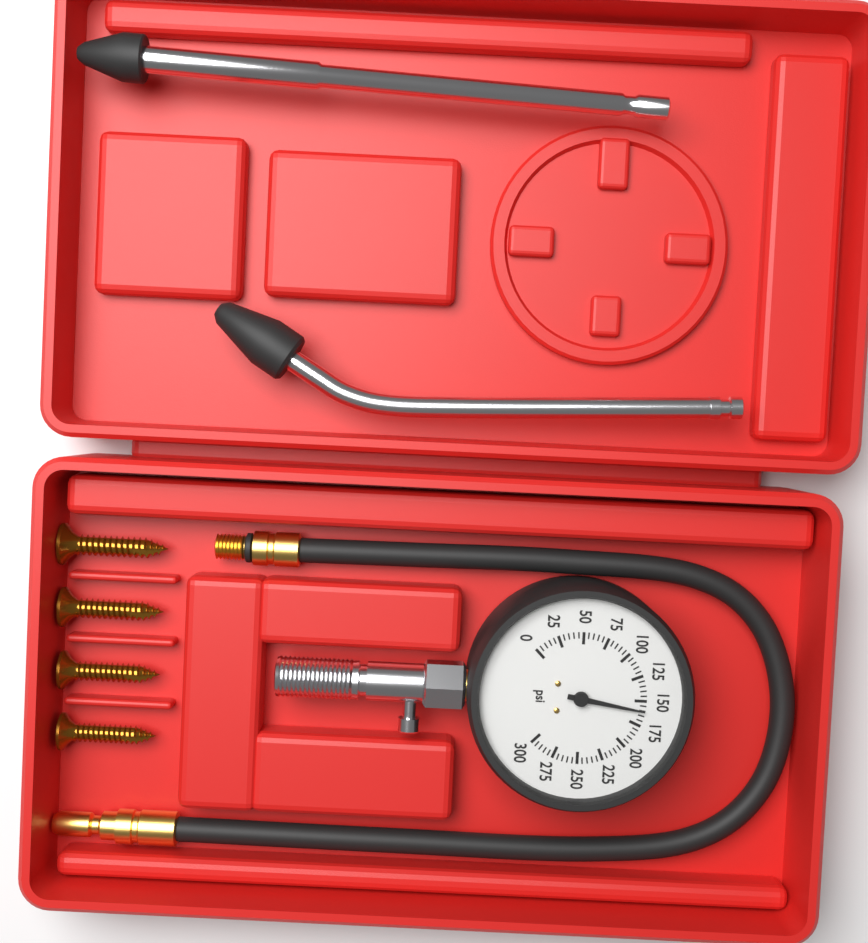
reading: 160 psi
